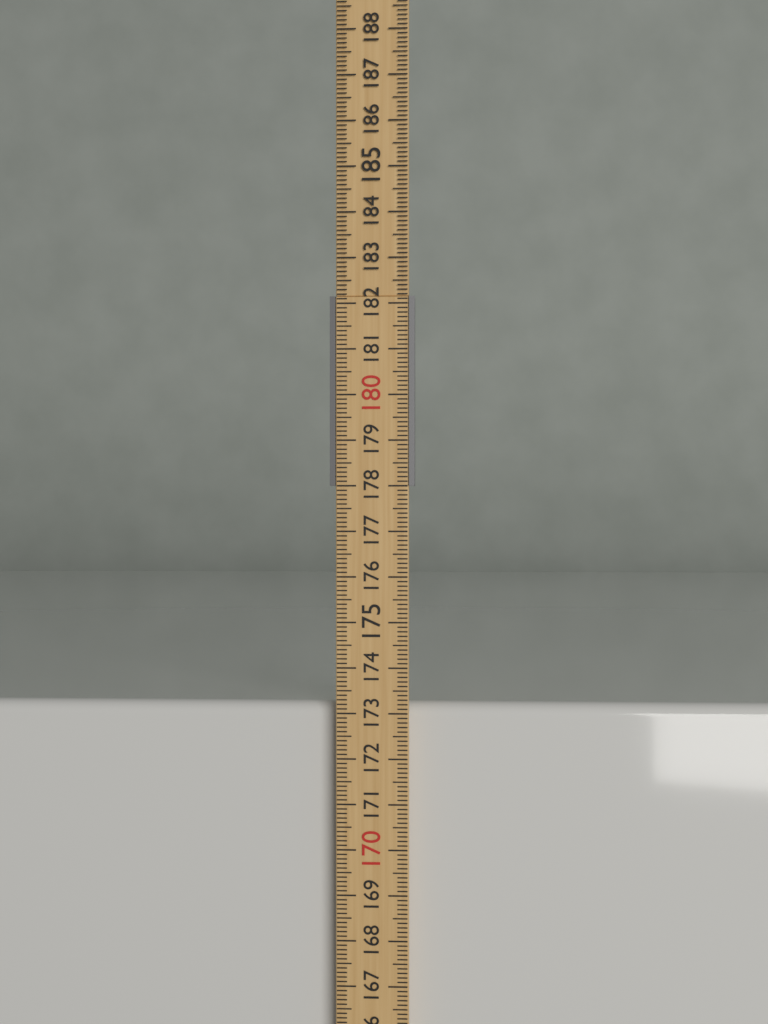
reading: 173.2 cm
